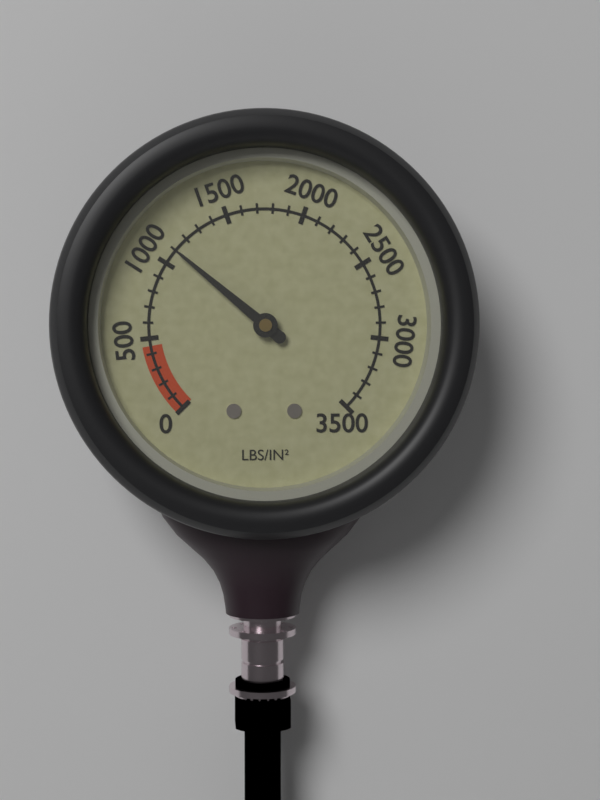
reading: 1100 psi
